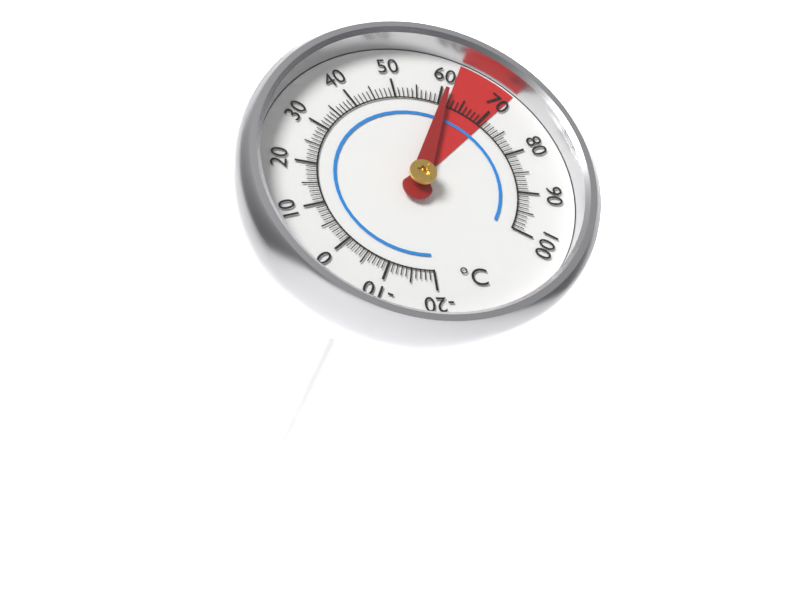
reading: 61 °C
